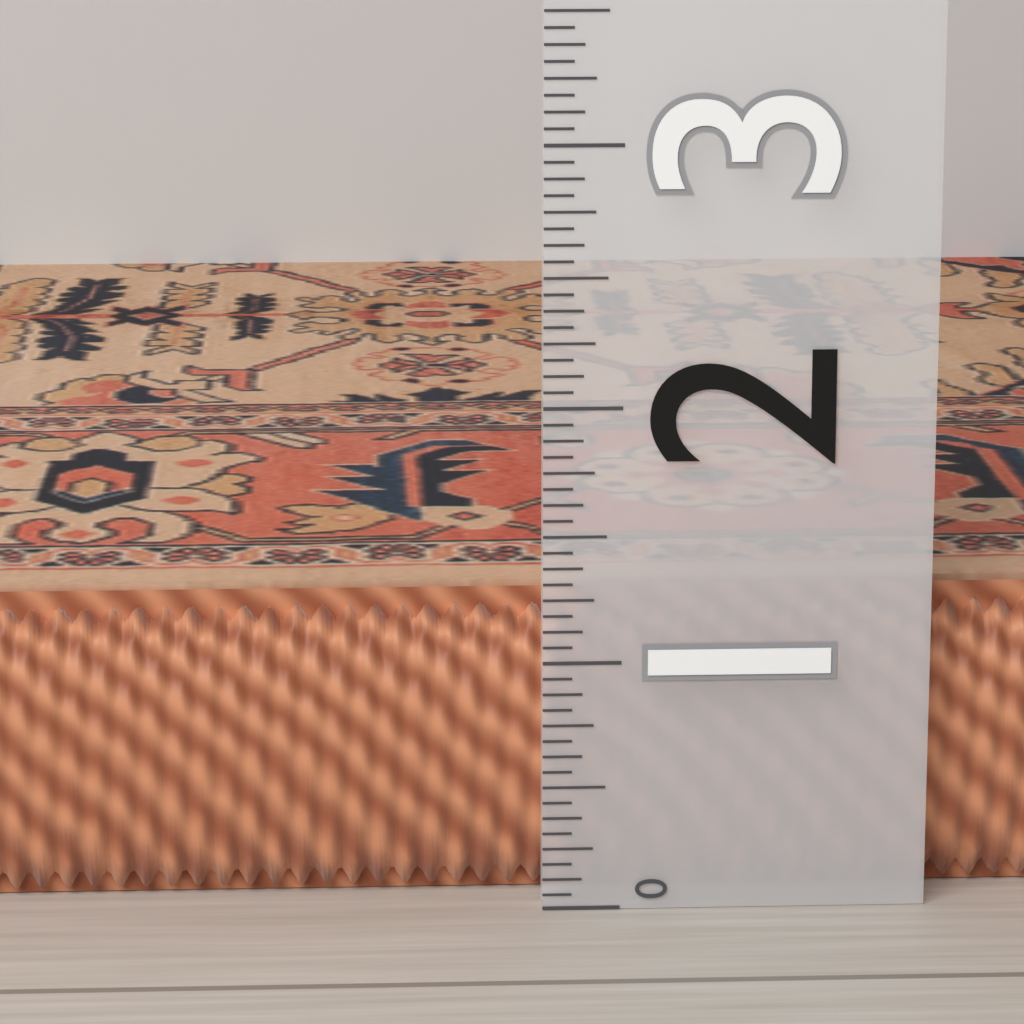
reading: 1.2500 (no unit)
